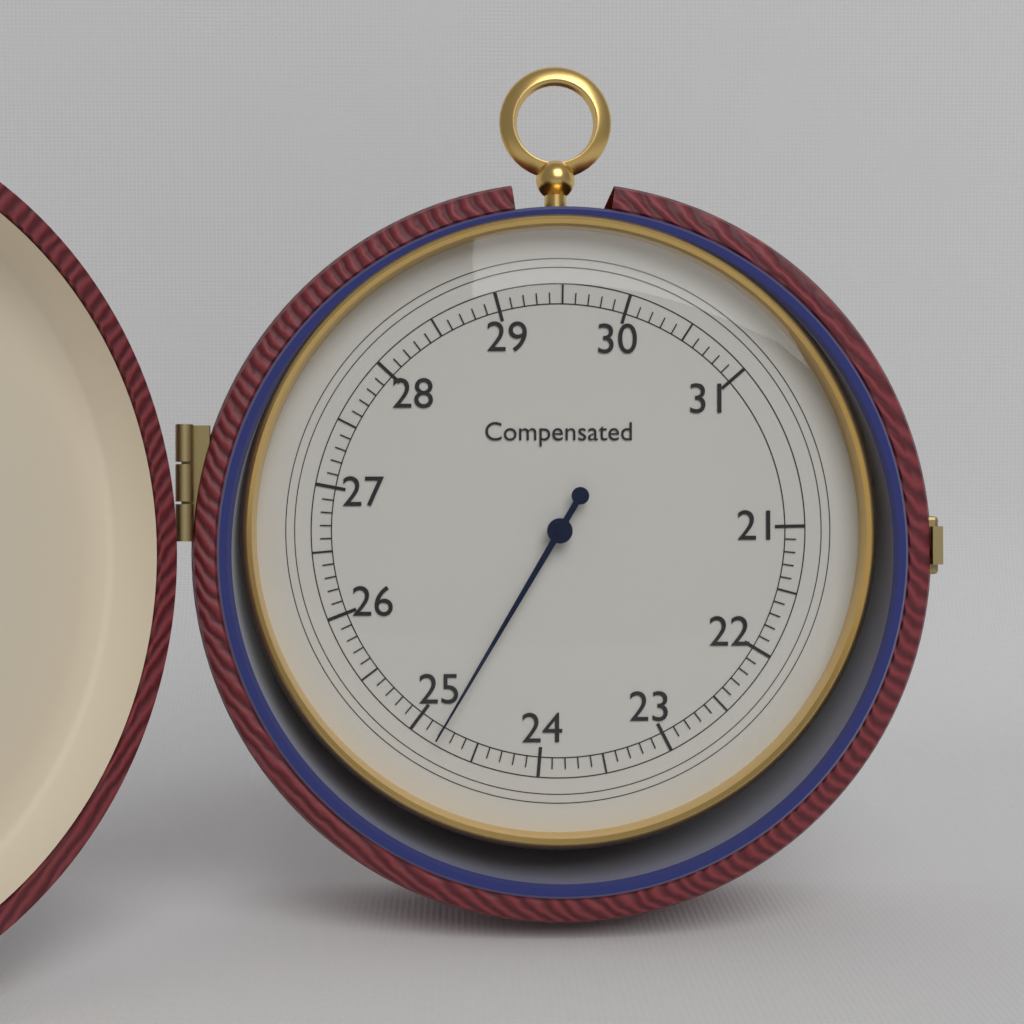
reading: 24.8 (no unit)
